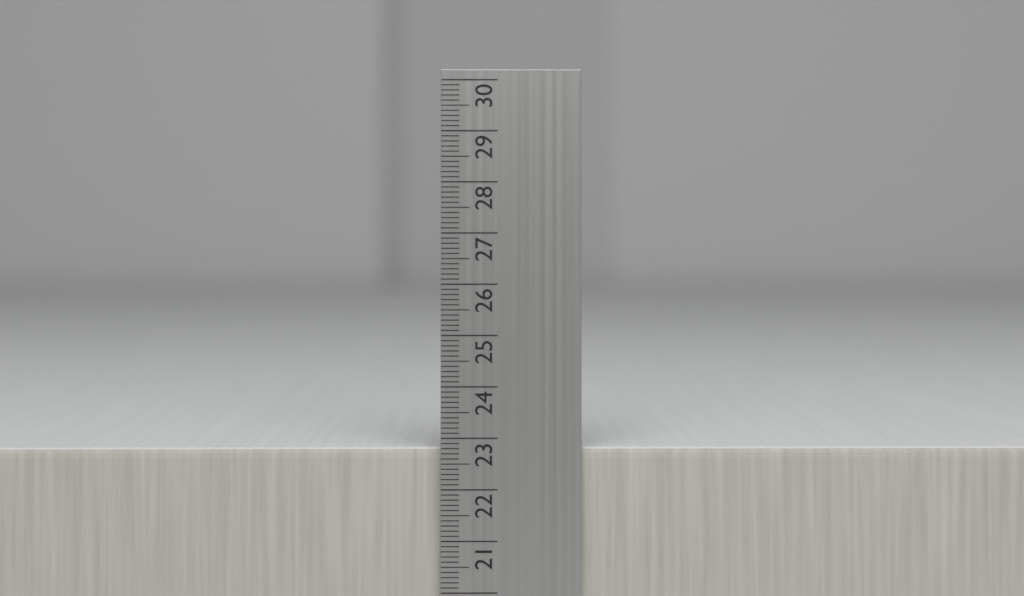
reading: 22.8 cm
